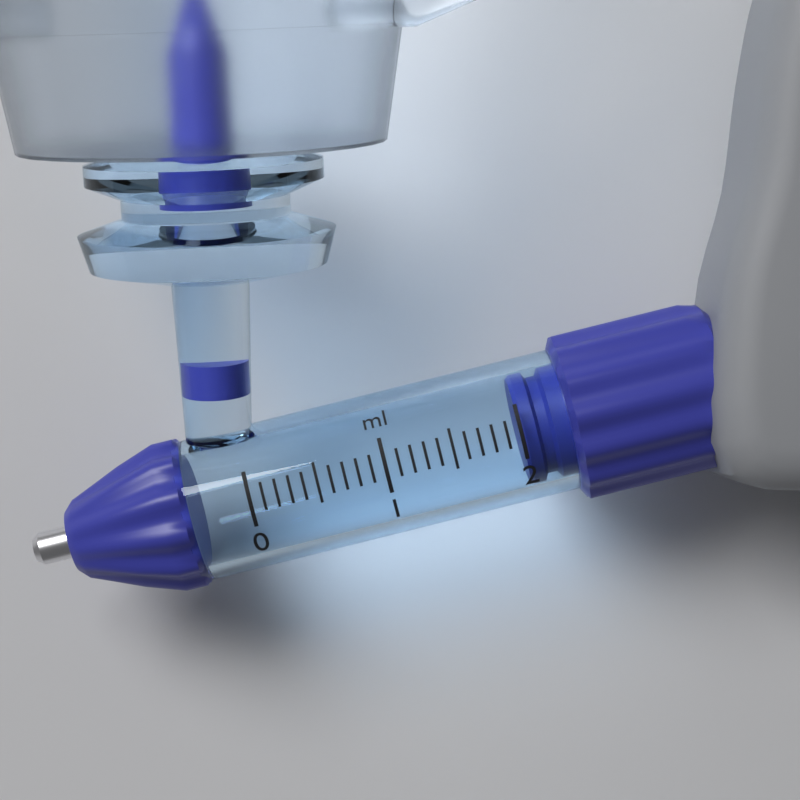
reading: 2.0 ml
